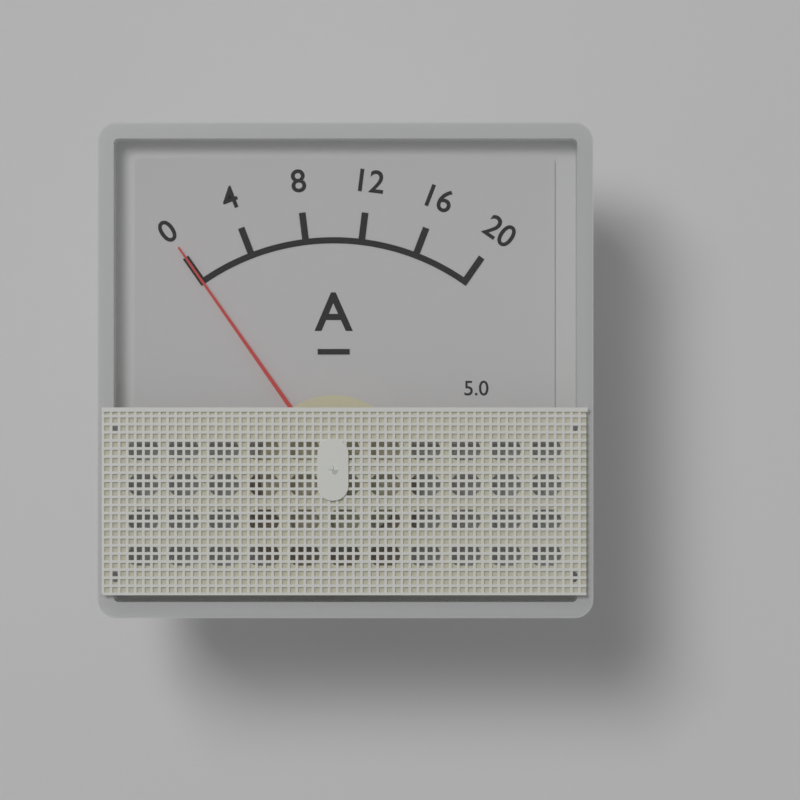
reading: 0 A
